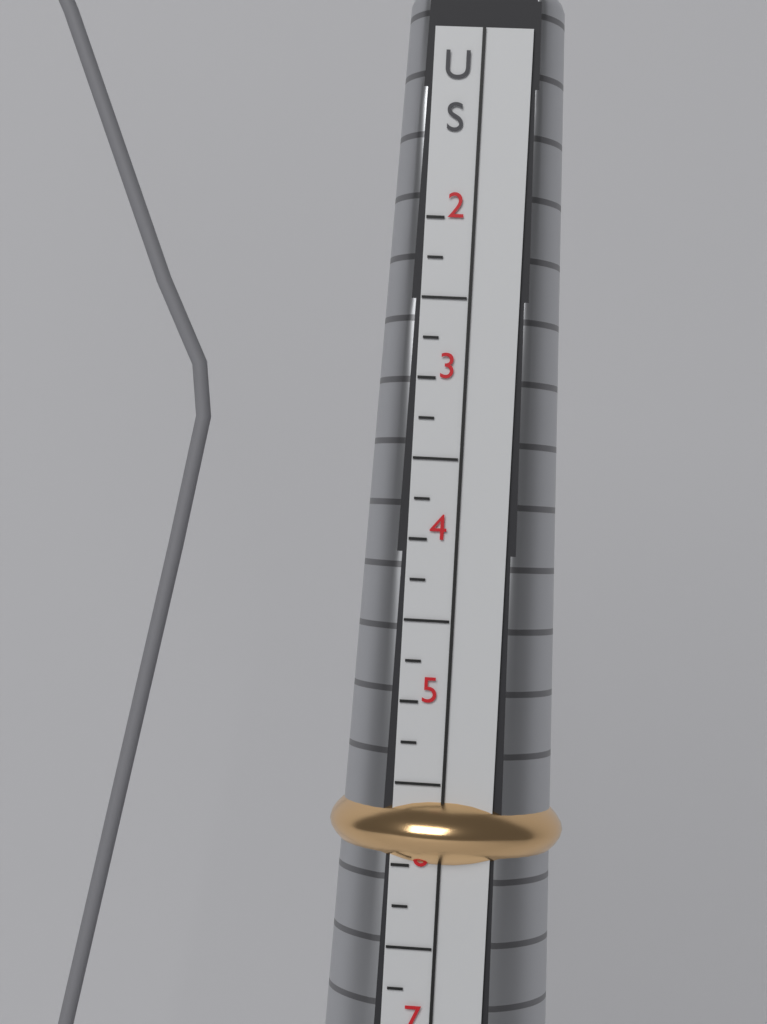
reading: 6.00 US
